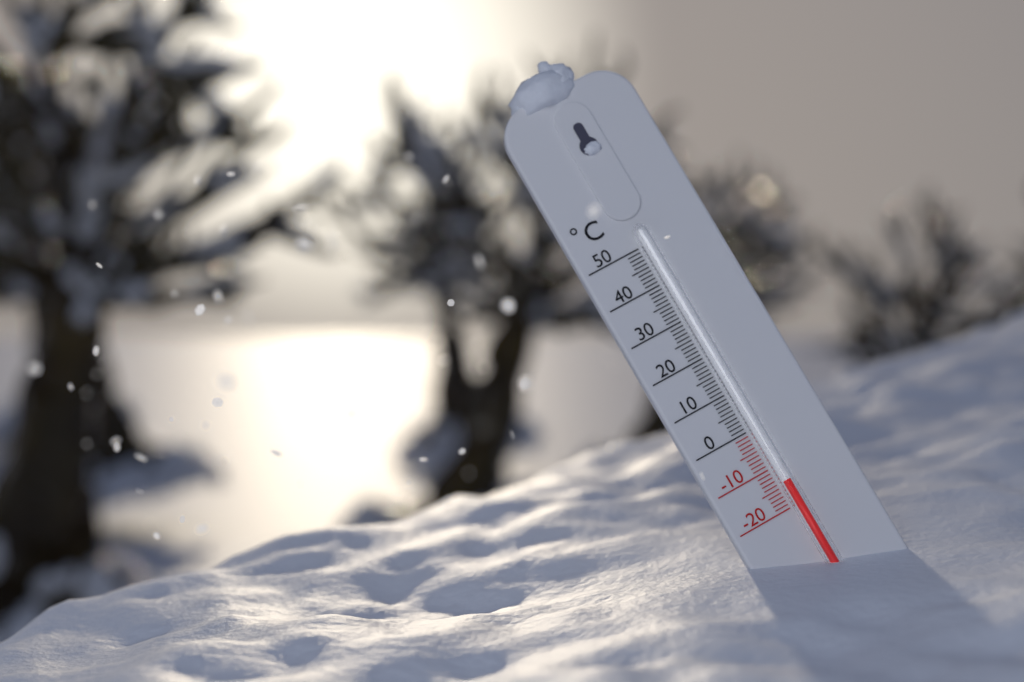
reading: -14 °C
